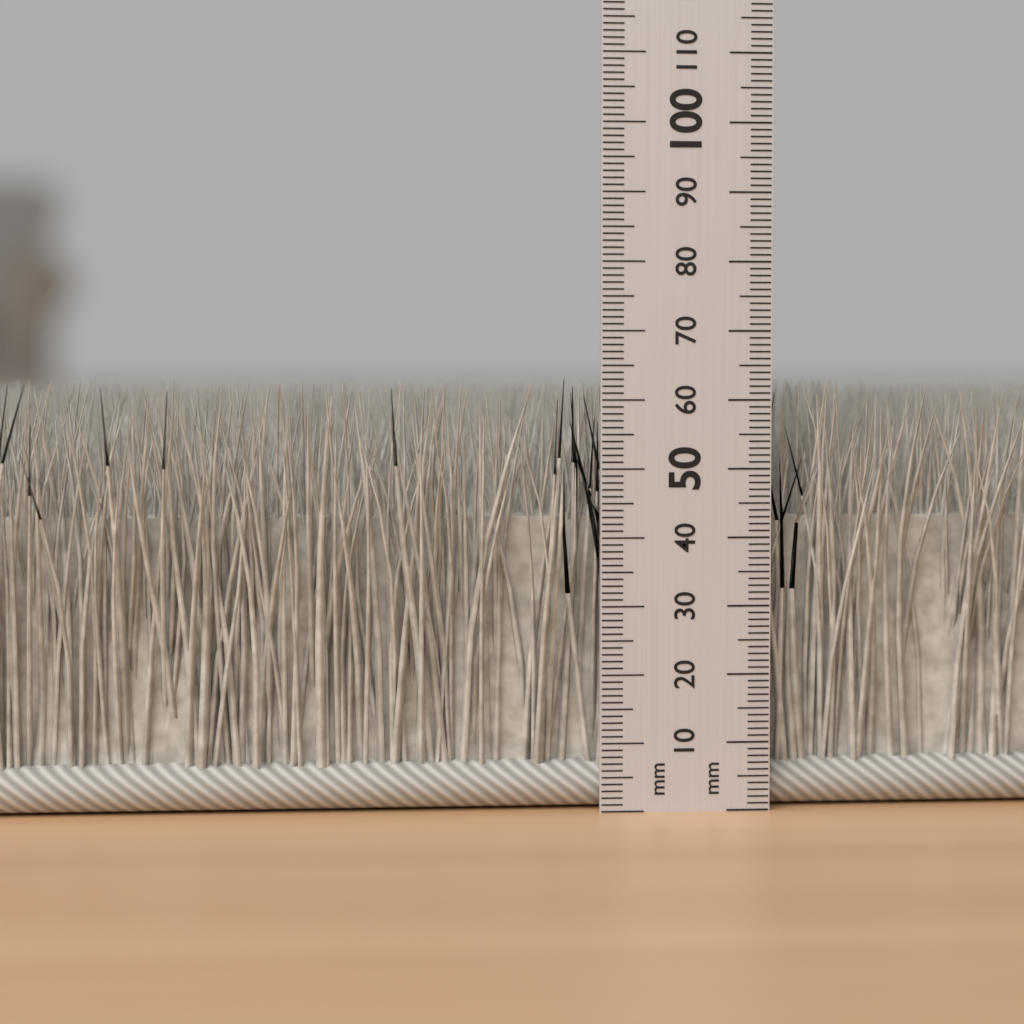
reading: 63 mm
